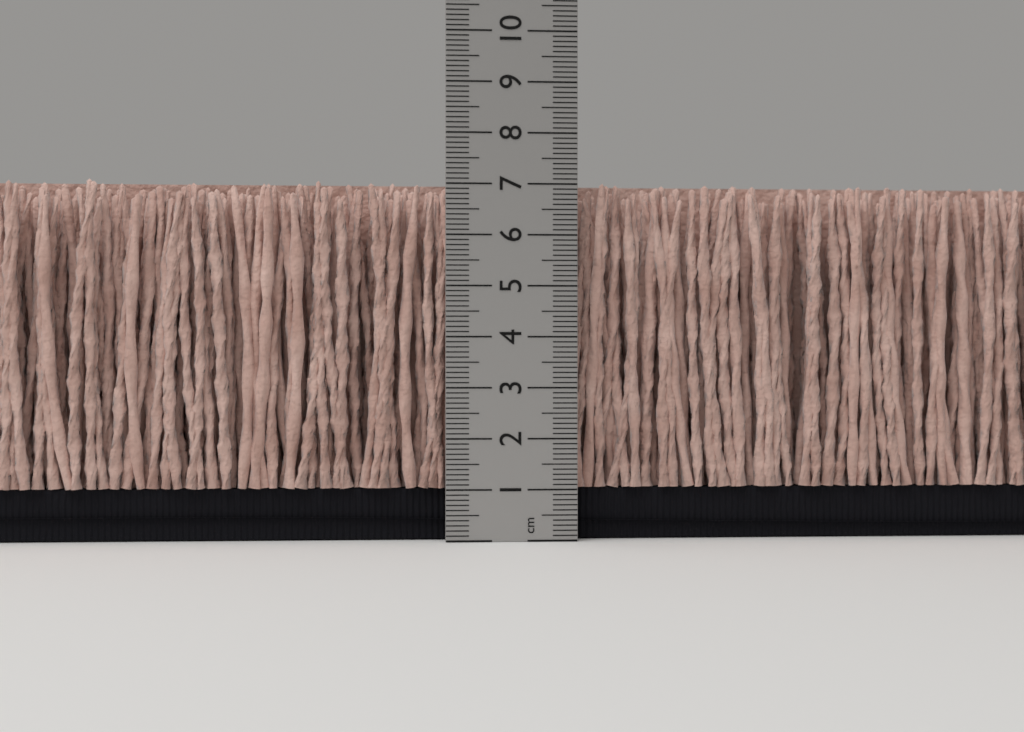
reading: 7.1 cm
